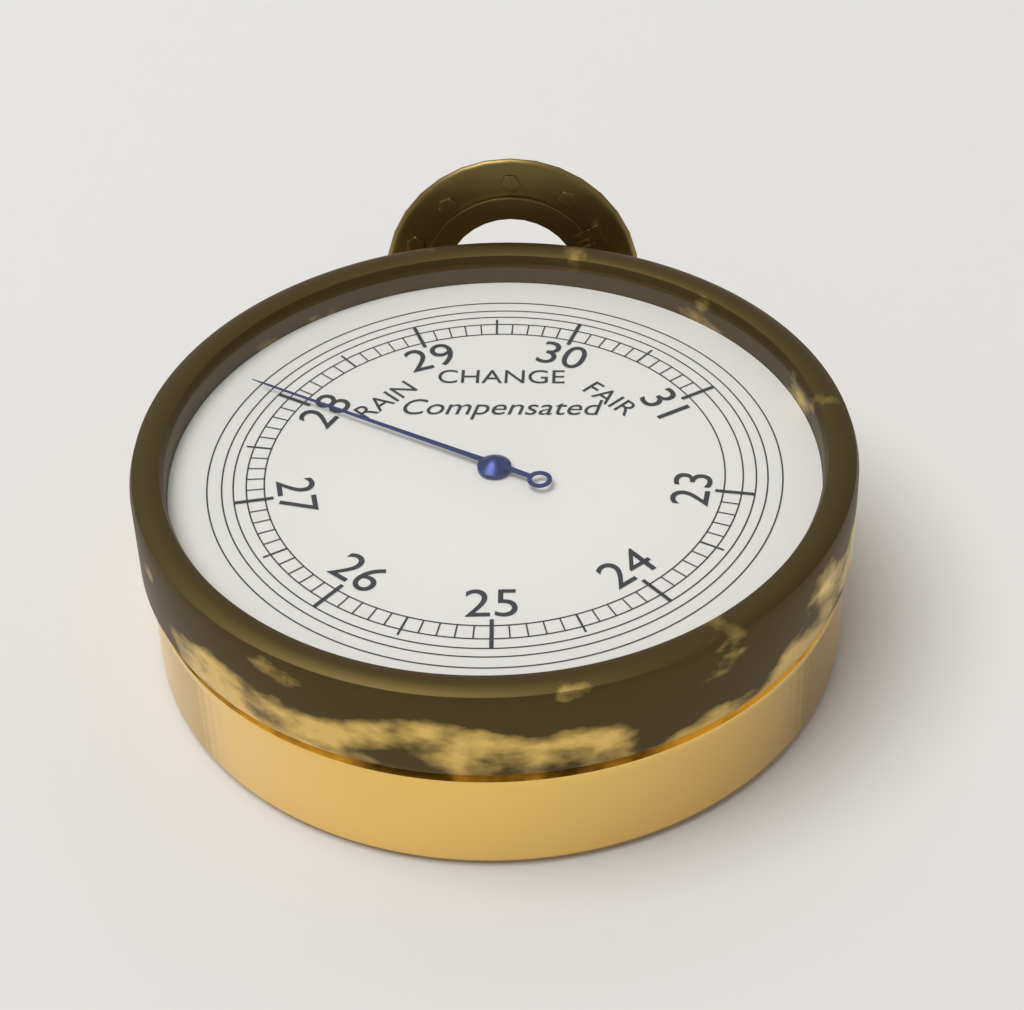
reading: 28.0 inHg
